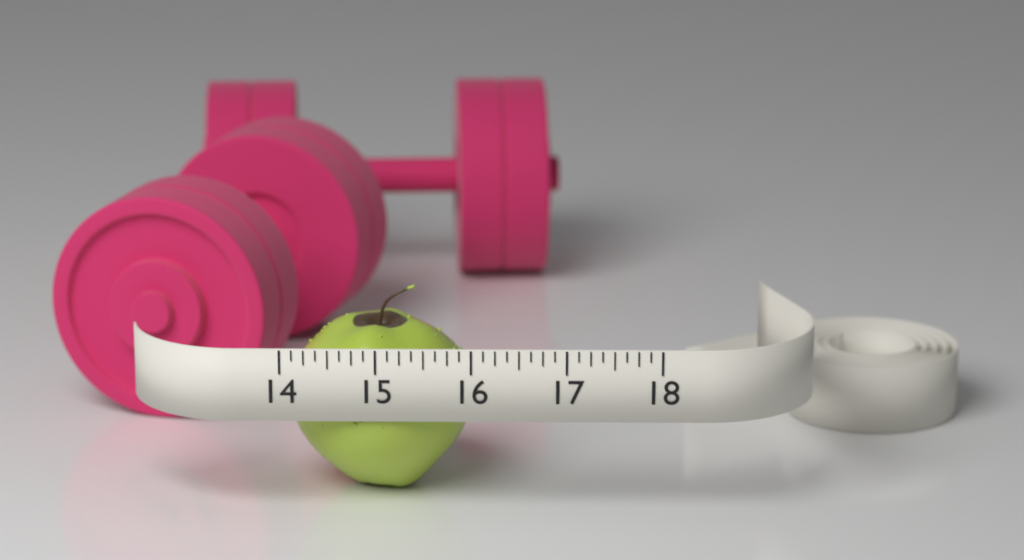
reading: 16.000 (no unit)
